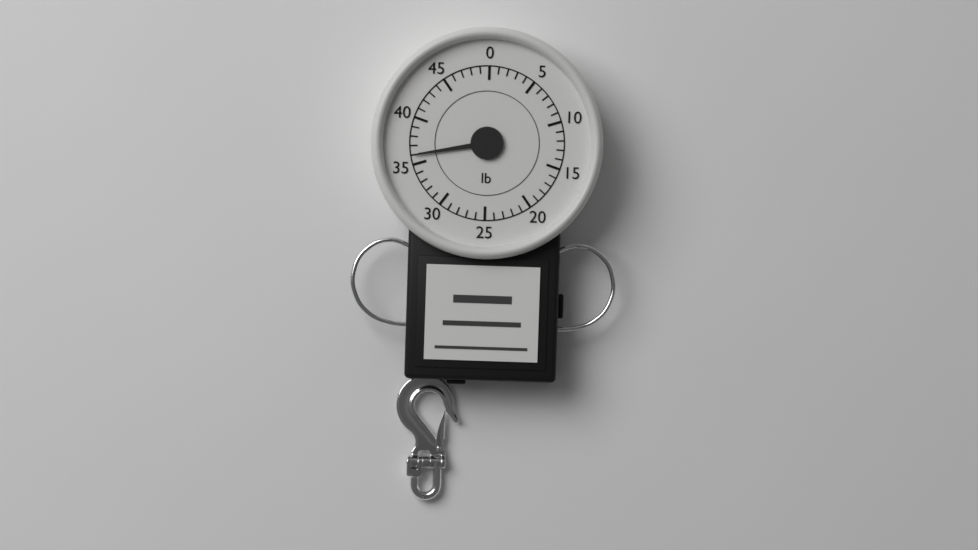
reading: 36 lb
